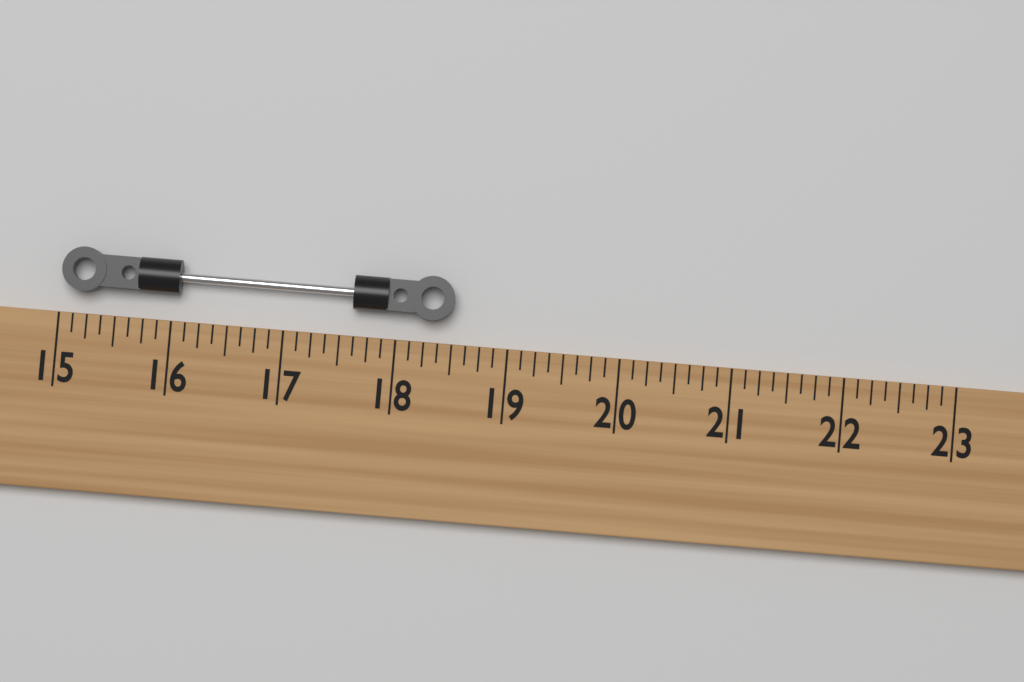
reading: 18.500 (no unit)
